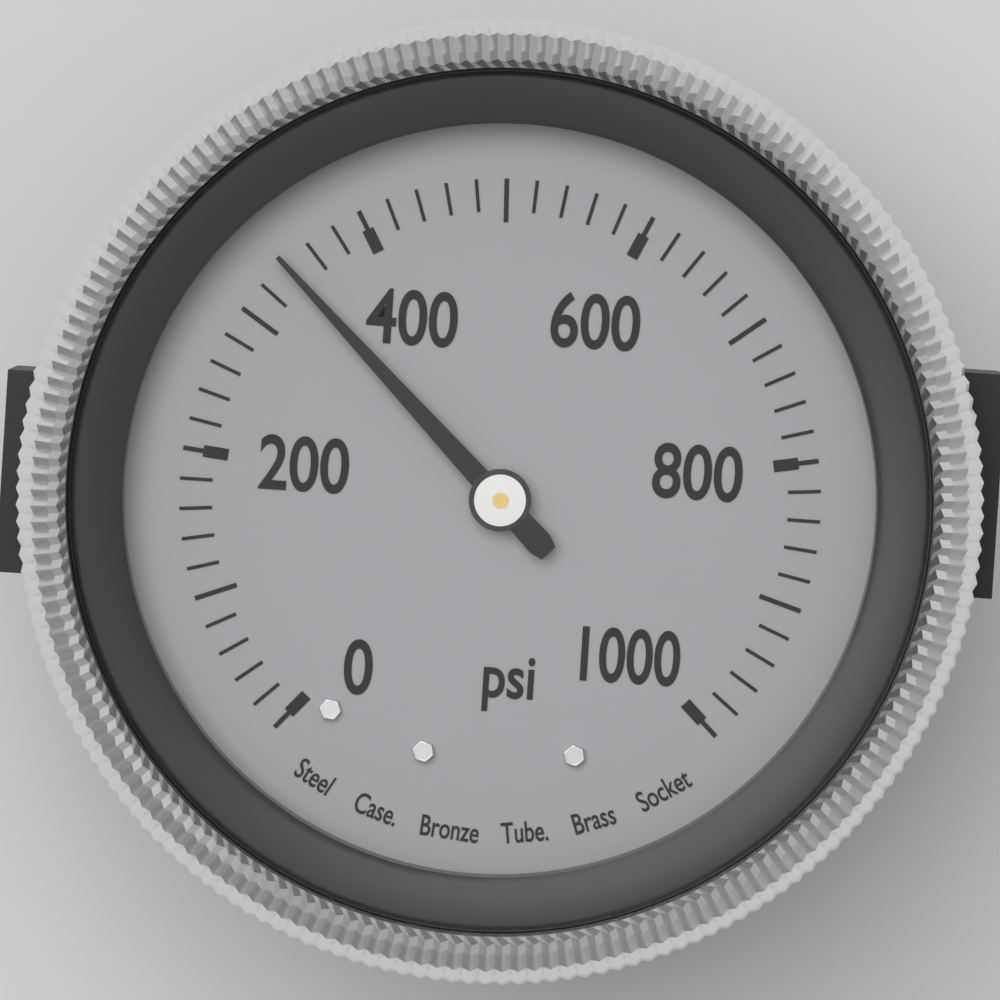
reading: 340 psi
